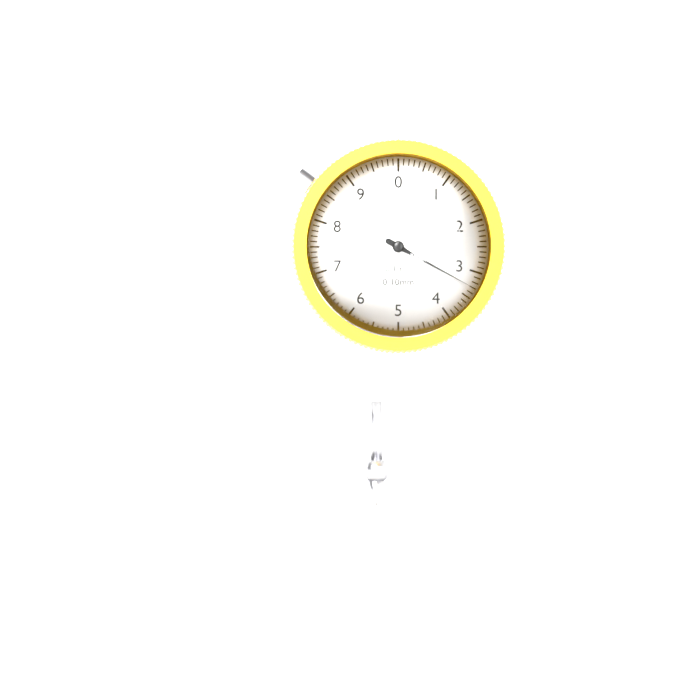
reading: 3.3 mm
